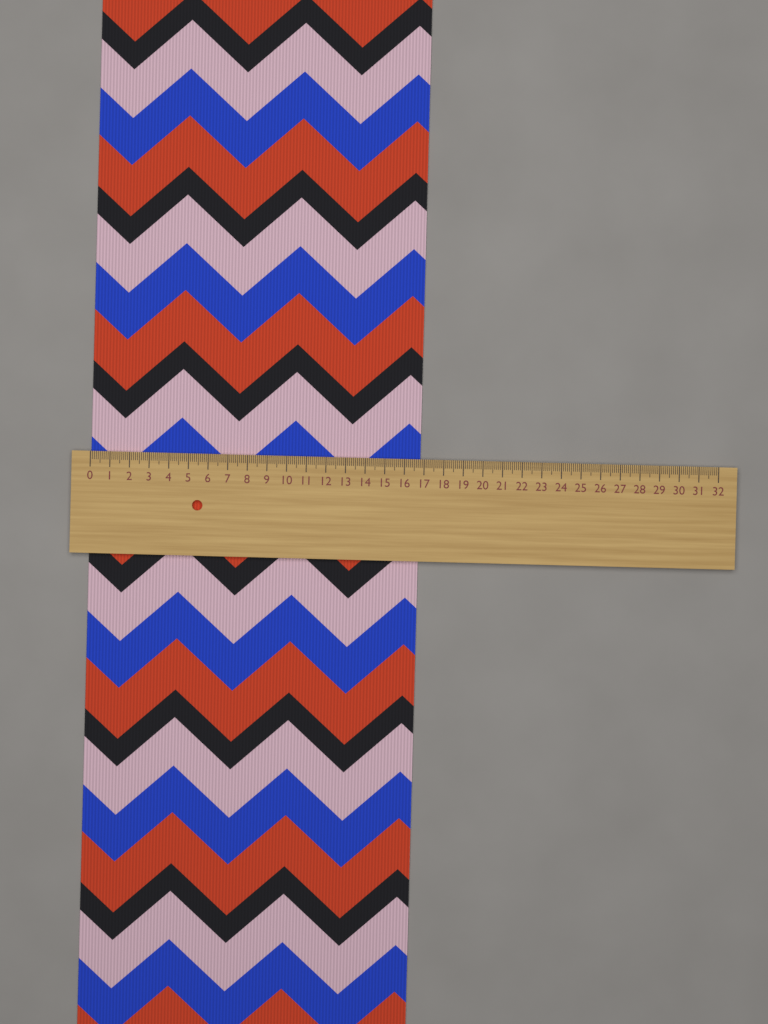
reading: 16.8 (no unit)
